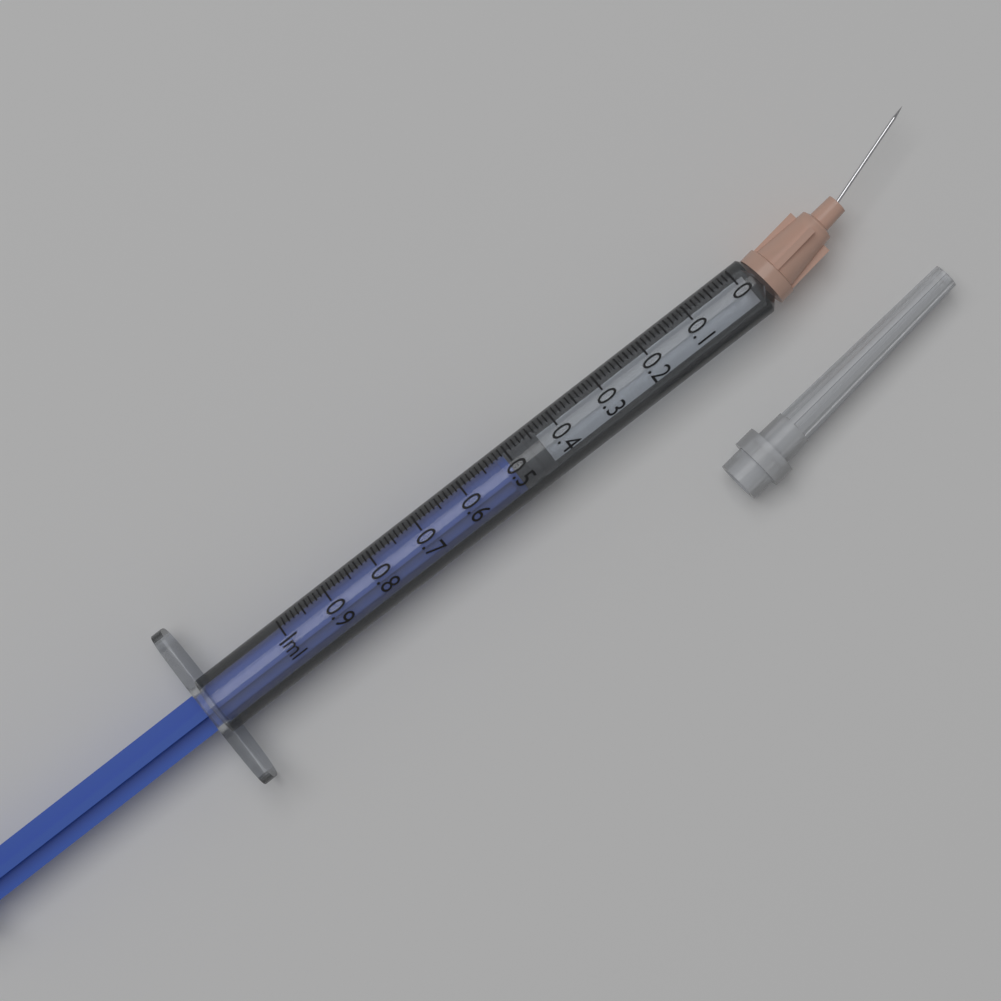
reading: 0.44 ml
